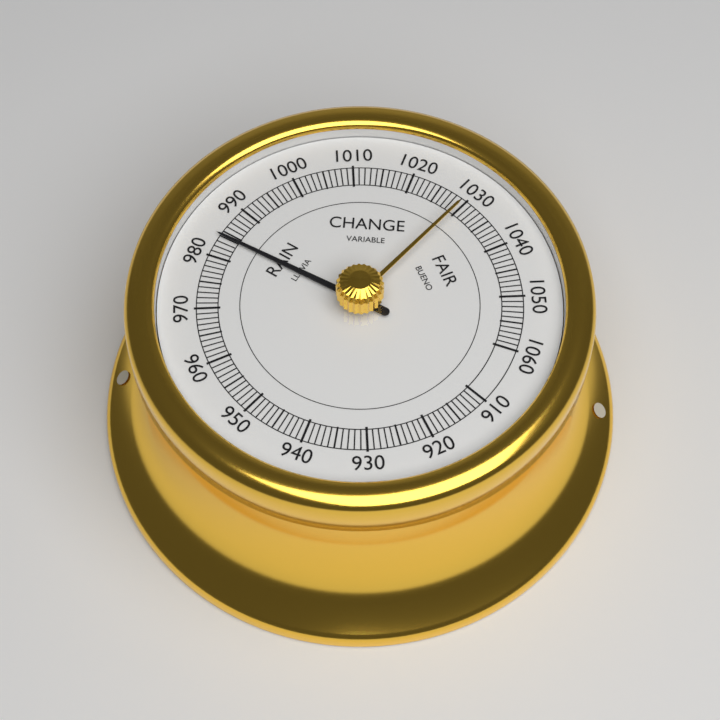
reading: 984 (no unit)
